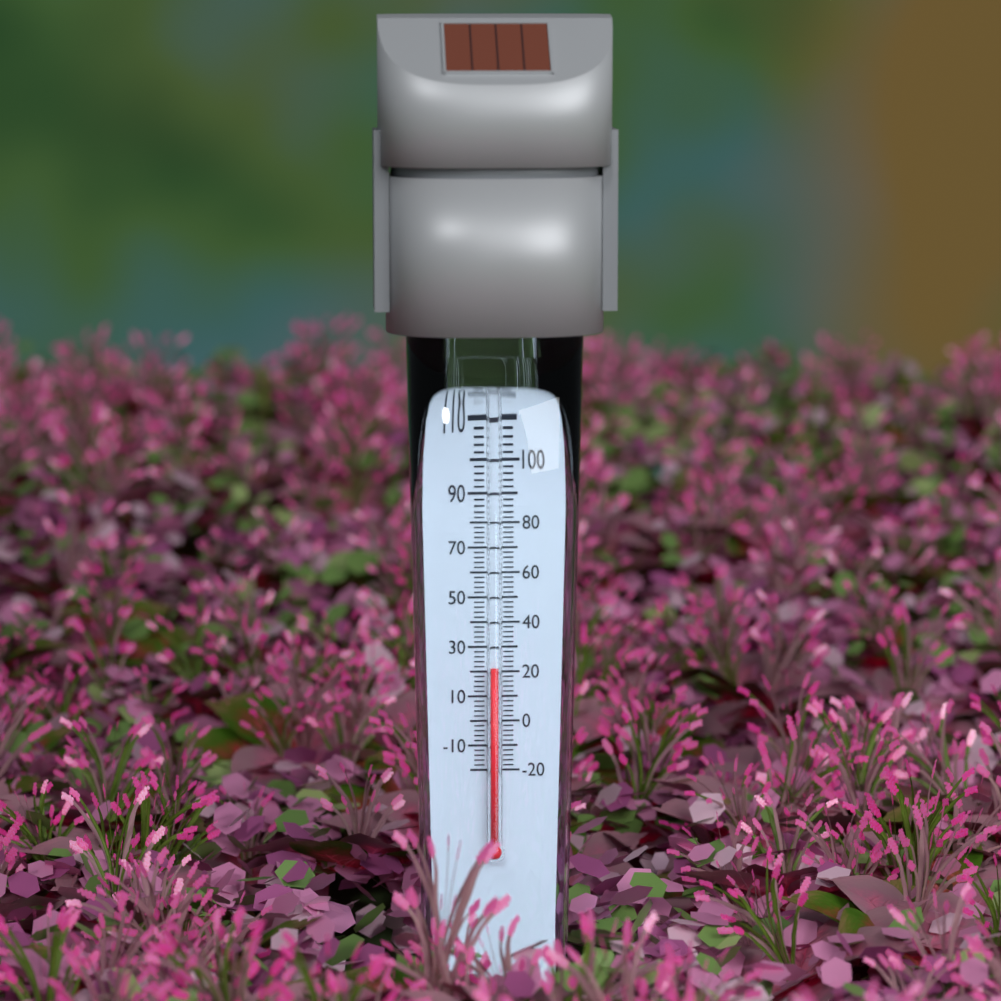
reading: 22 °F
